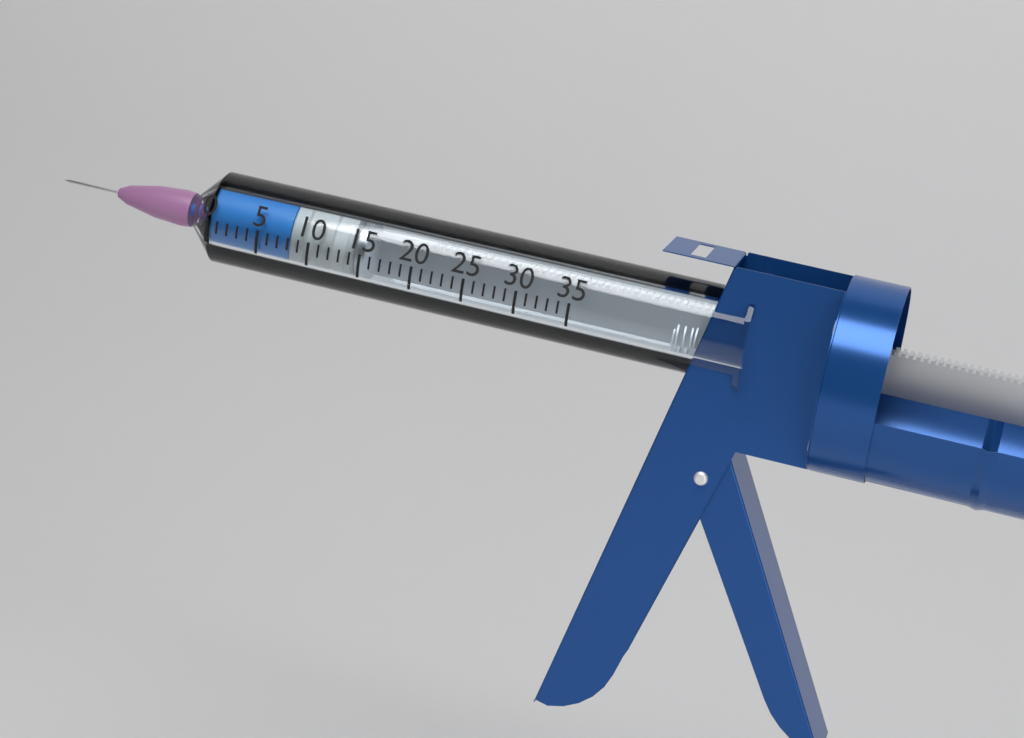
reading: 8 (no unit)
